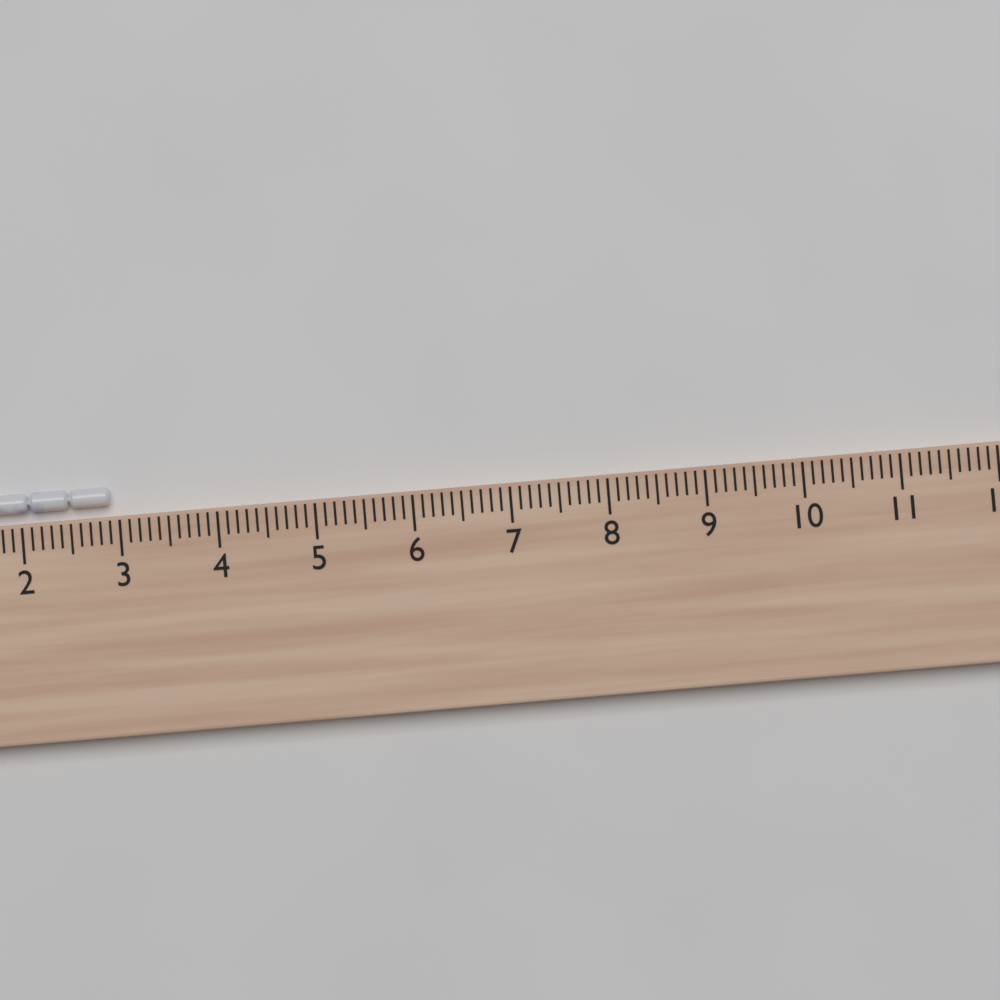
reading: 2.9 cm
